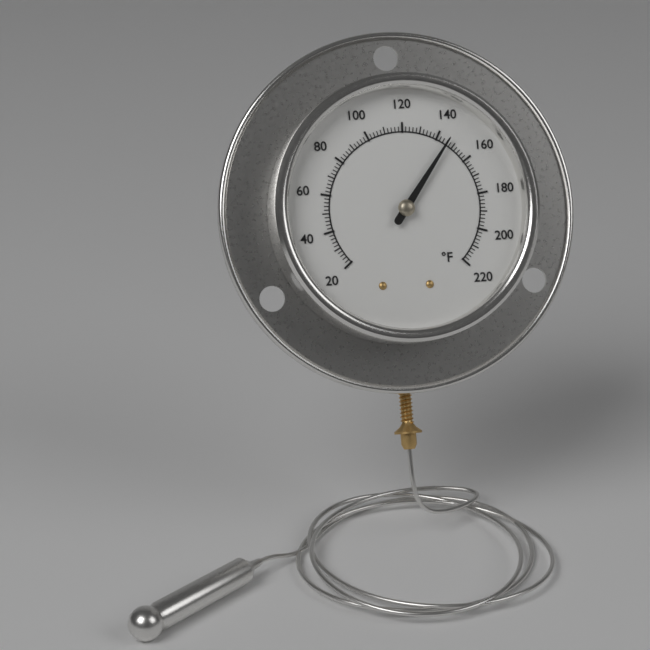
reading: 146 °F
